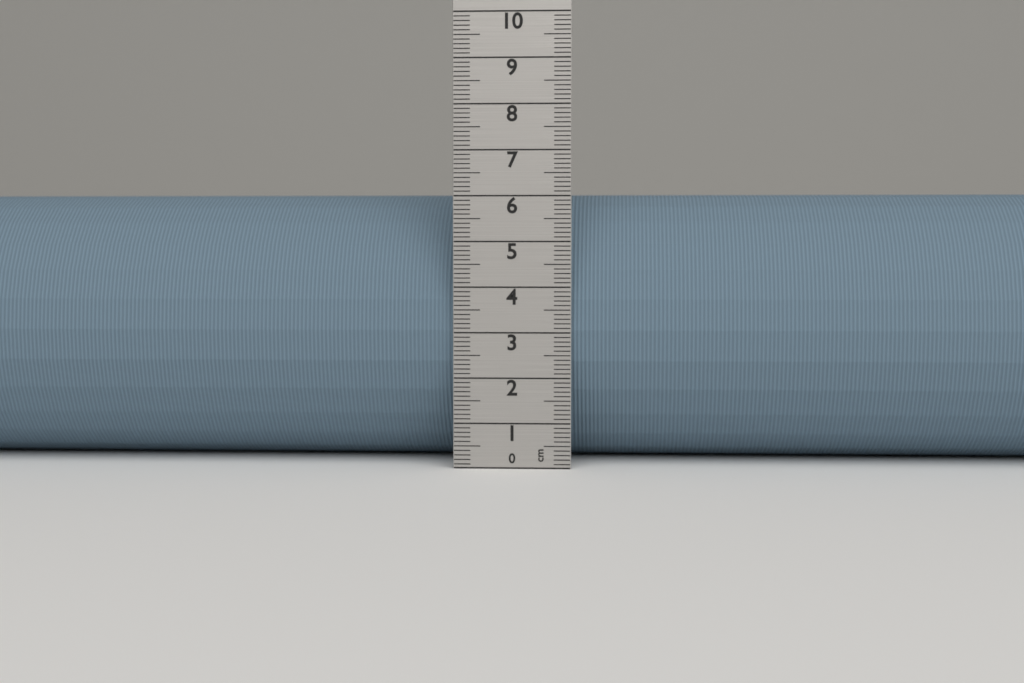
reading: 6.1 cm
